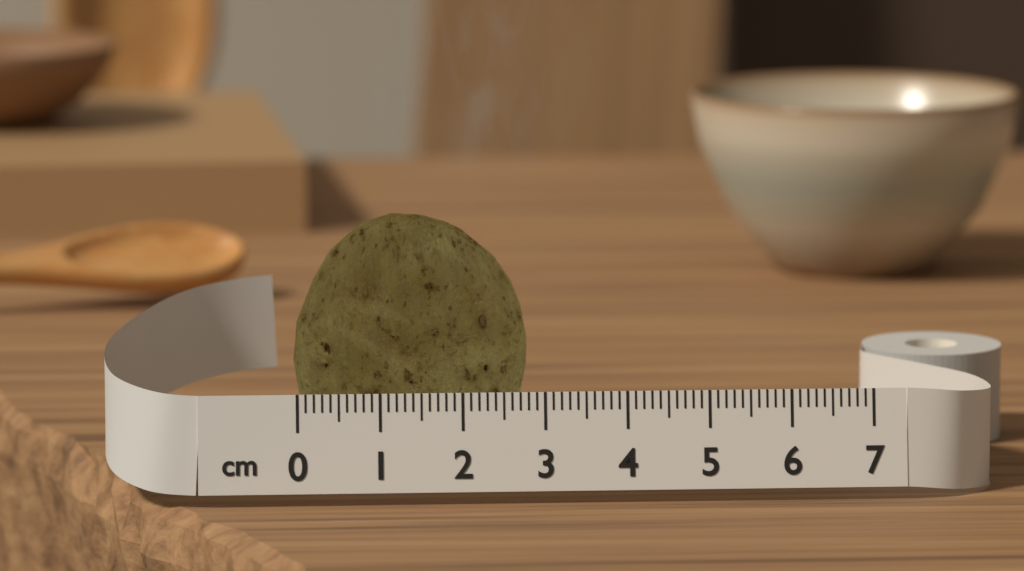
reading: 2.9 cm
